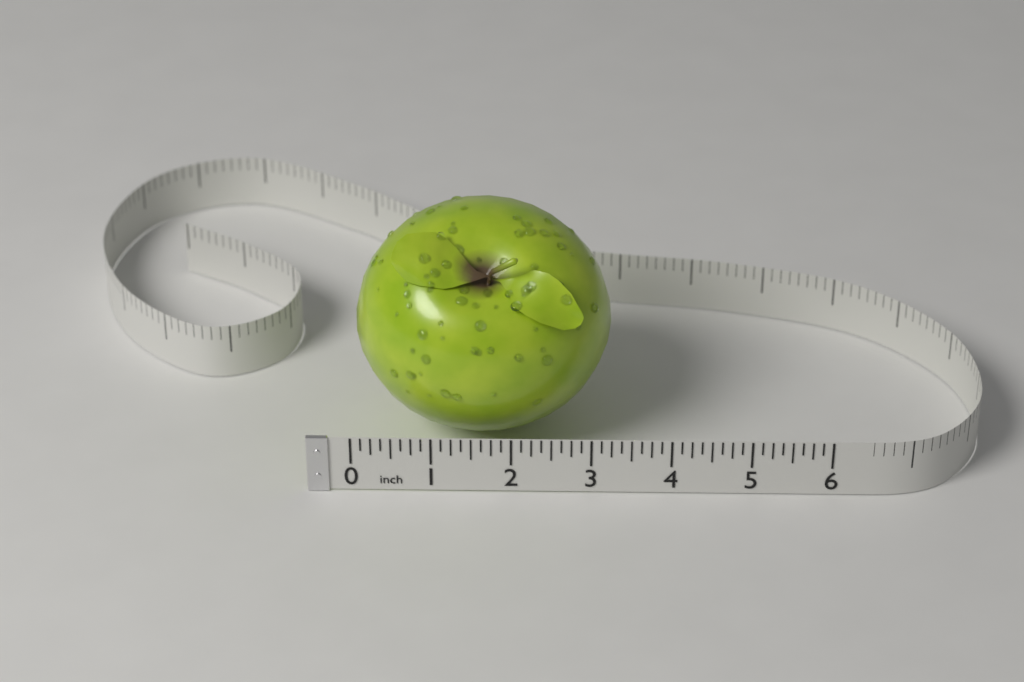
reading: 3.250 in
